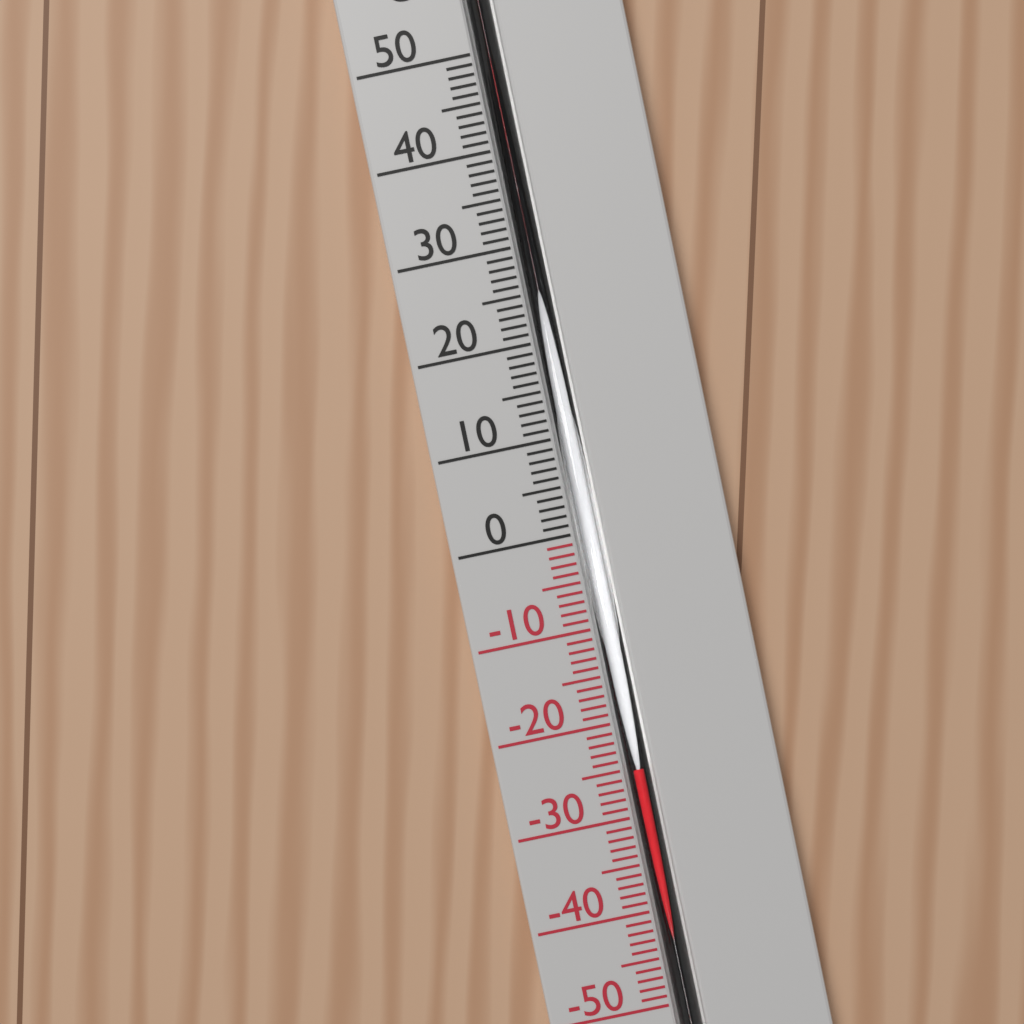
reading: -25 °C
